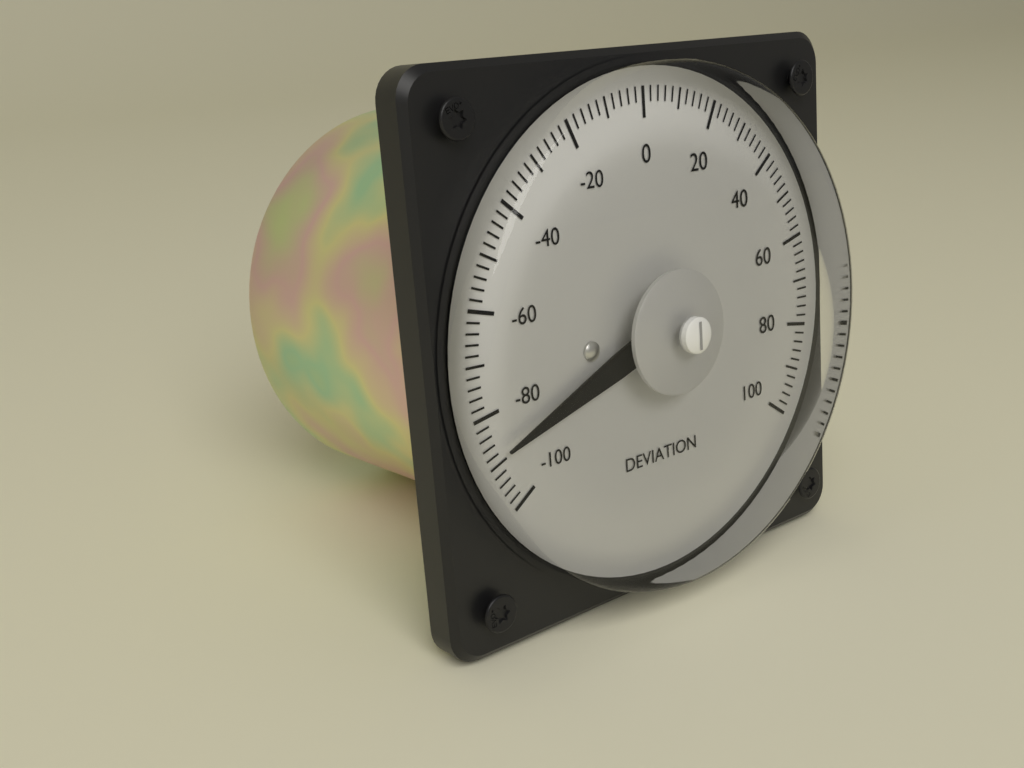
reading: -88 (no unit)
